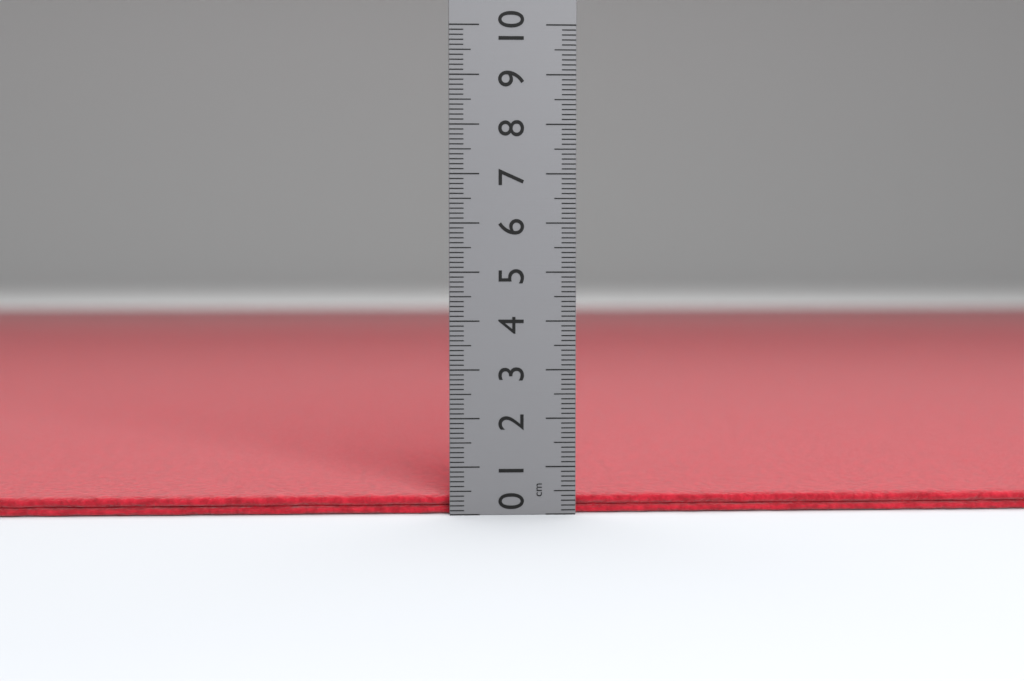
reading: 0.4 cm
